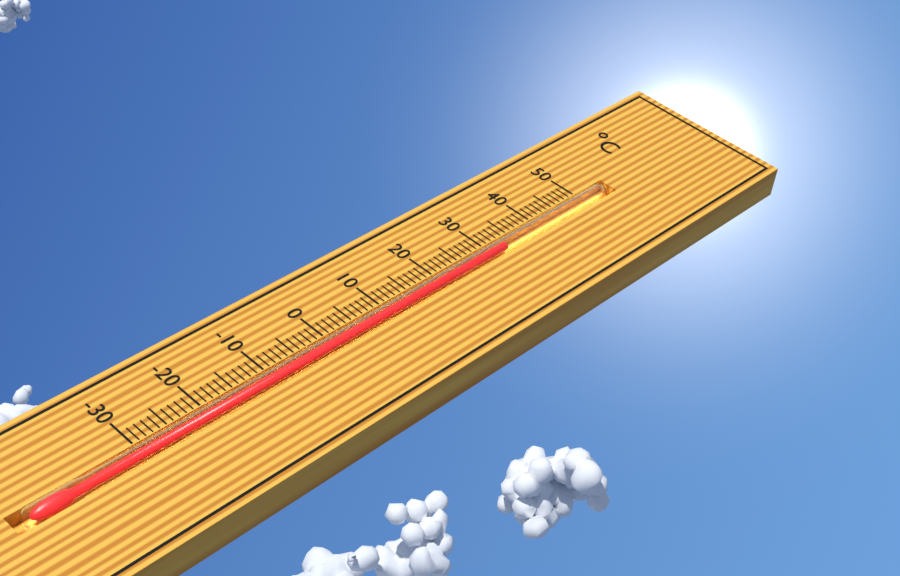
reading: 33 °C
